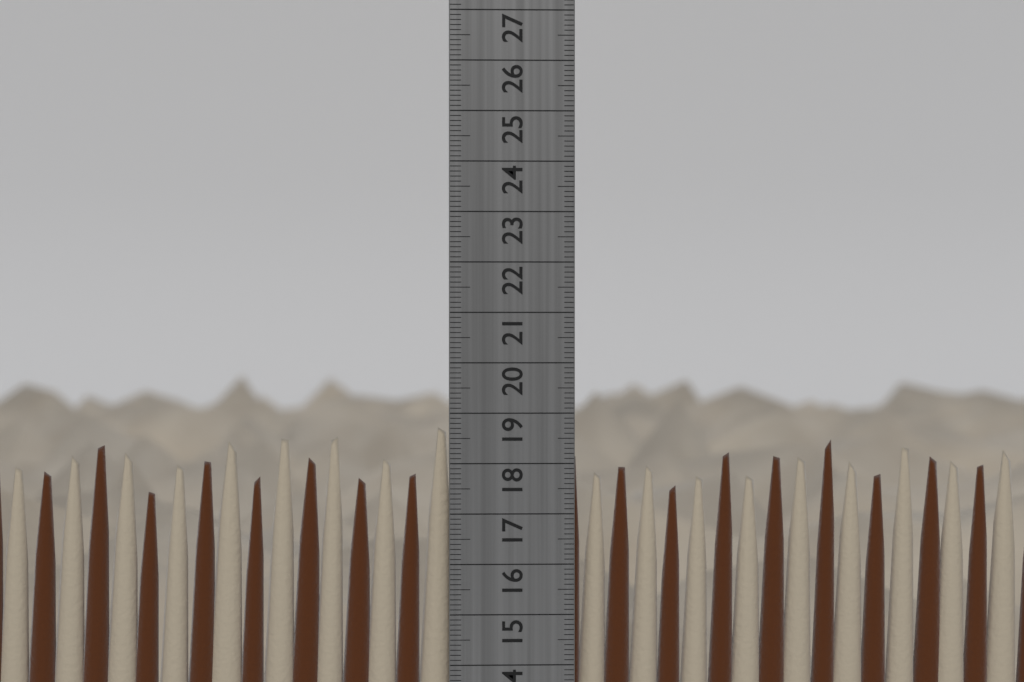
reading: 18.8 cm
